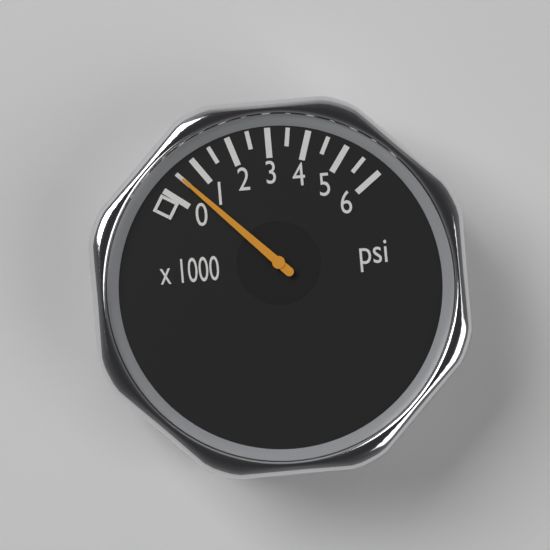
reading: 500 psi
